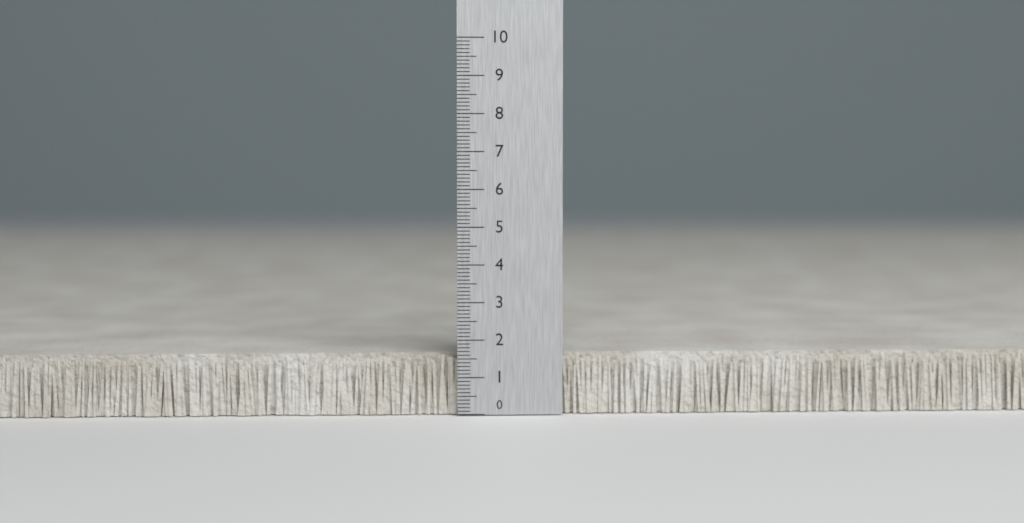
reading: 1.6 (no unit)
